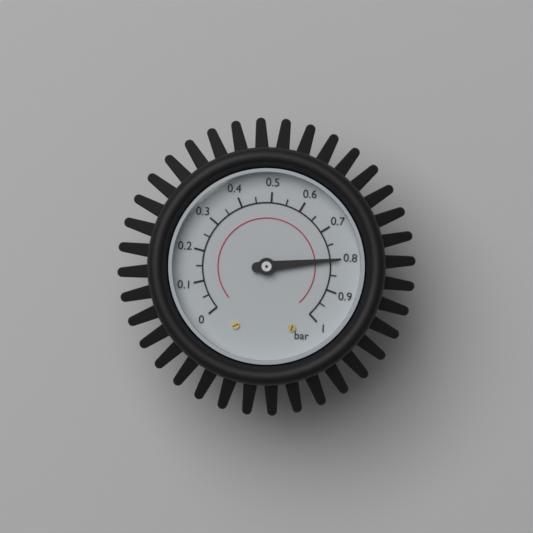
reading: 0.80 bar
